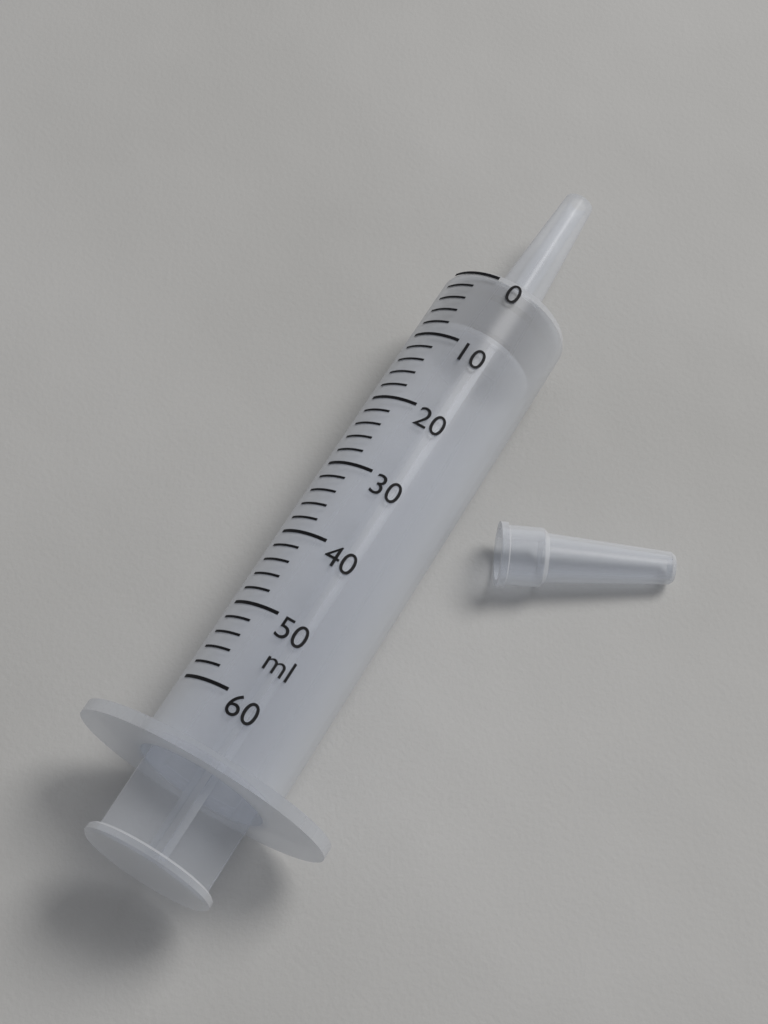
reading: 0 ml
